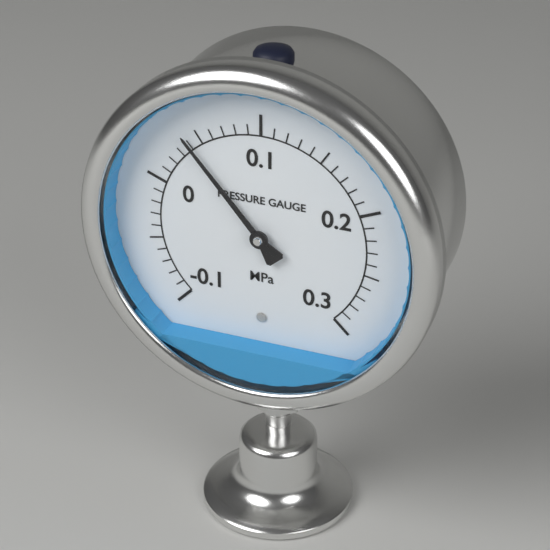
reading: 0.04 MPa
